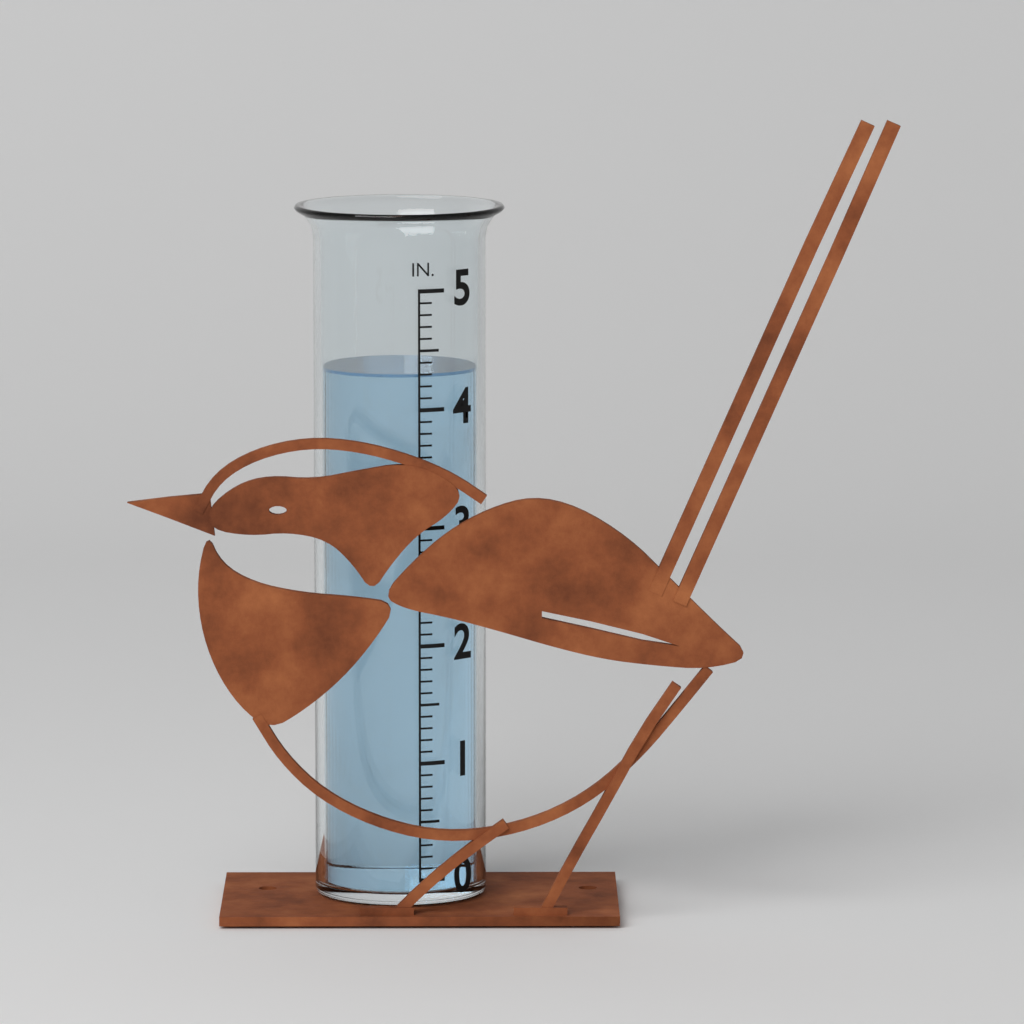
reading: 4.3 in
